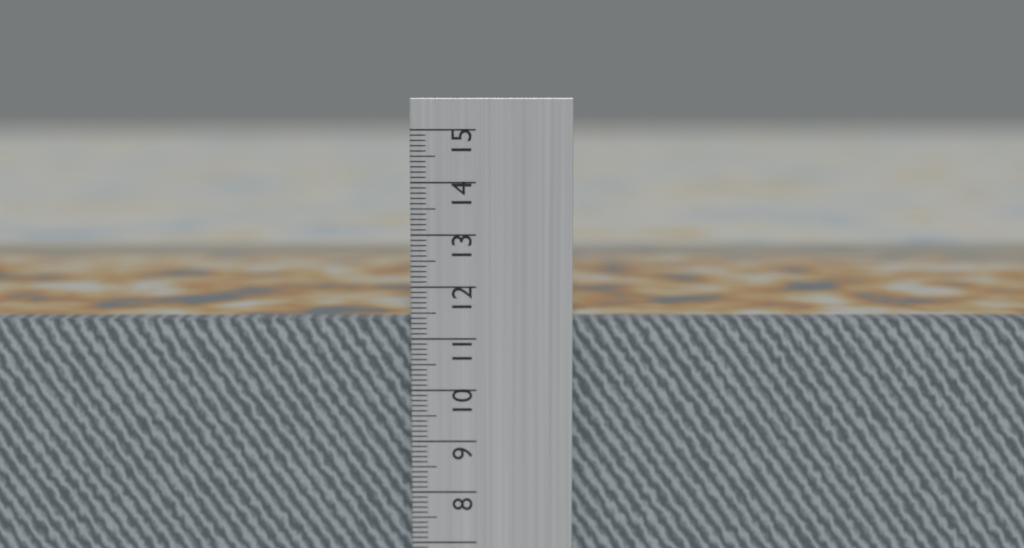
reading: 11.3 cm
